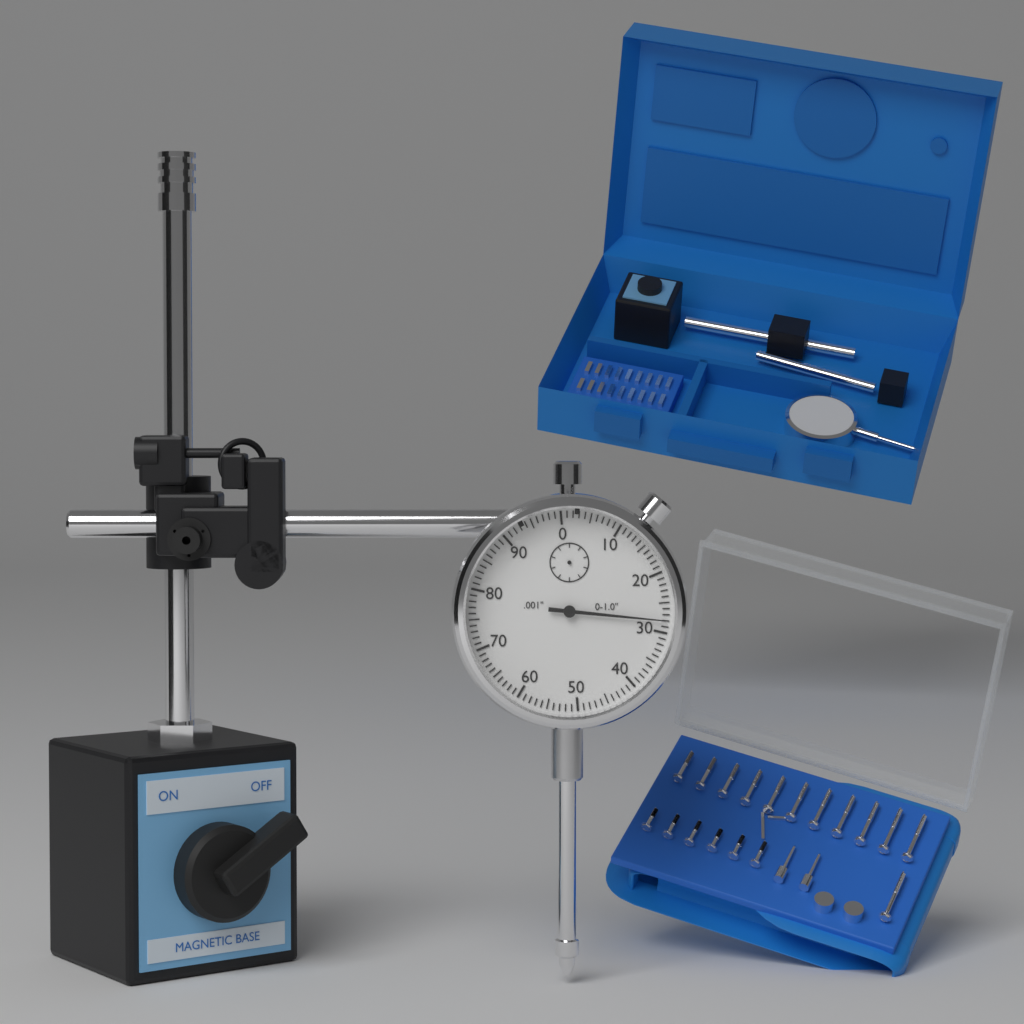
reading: 0.028 in
